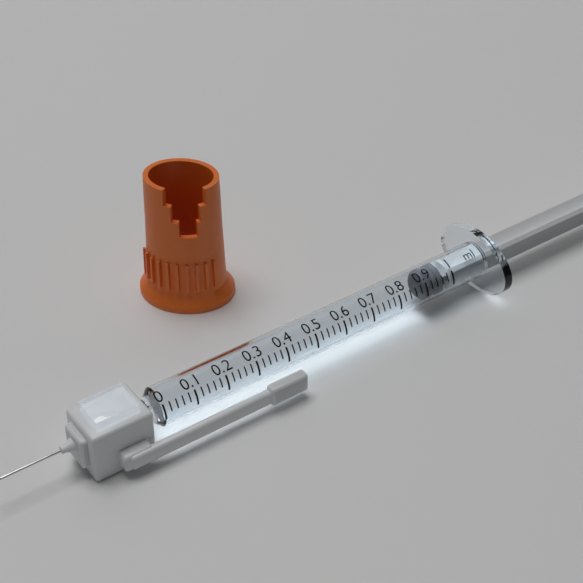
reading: 0.90 ml
